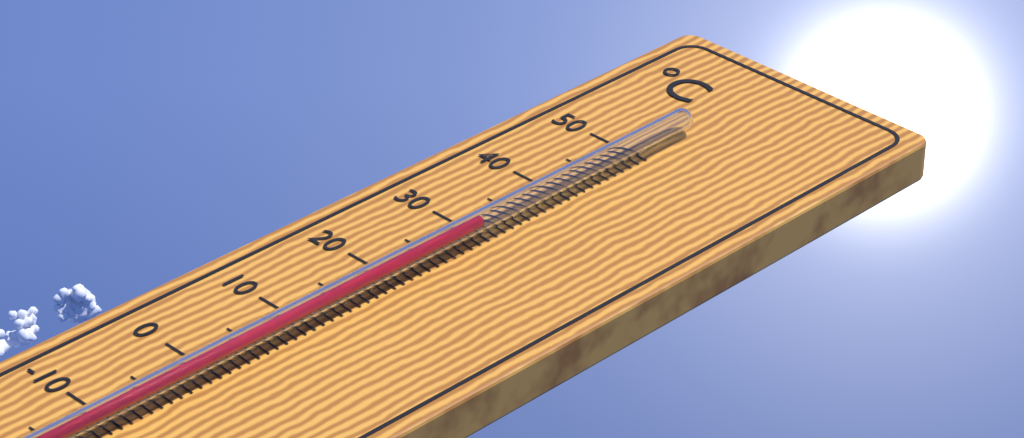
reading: 30 °C
